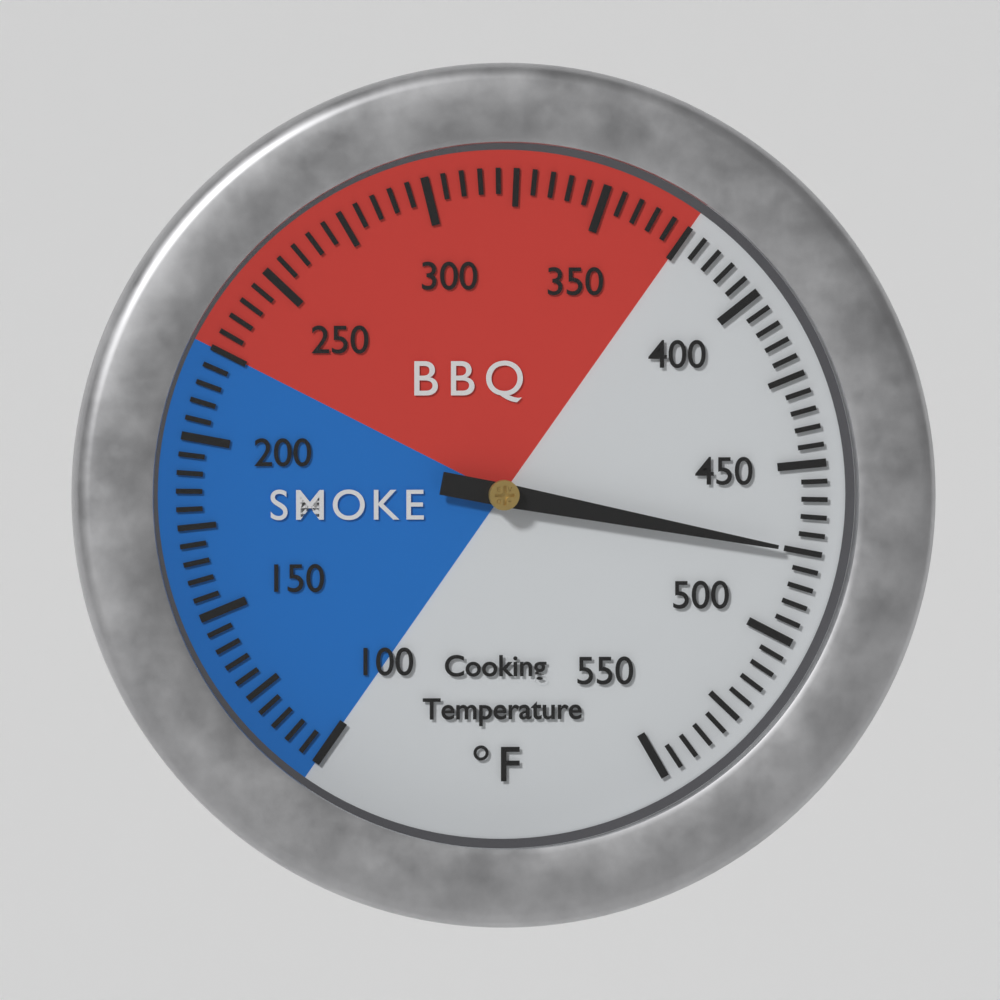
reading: 475 °F
